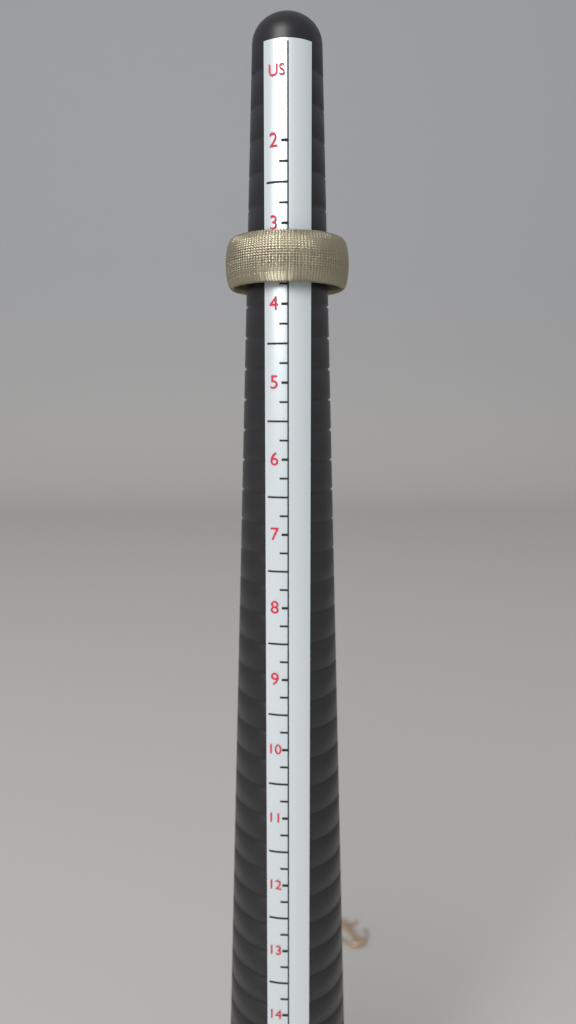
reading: 3.75 US
